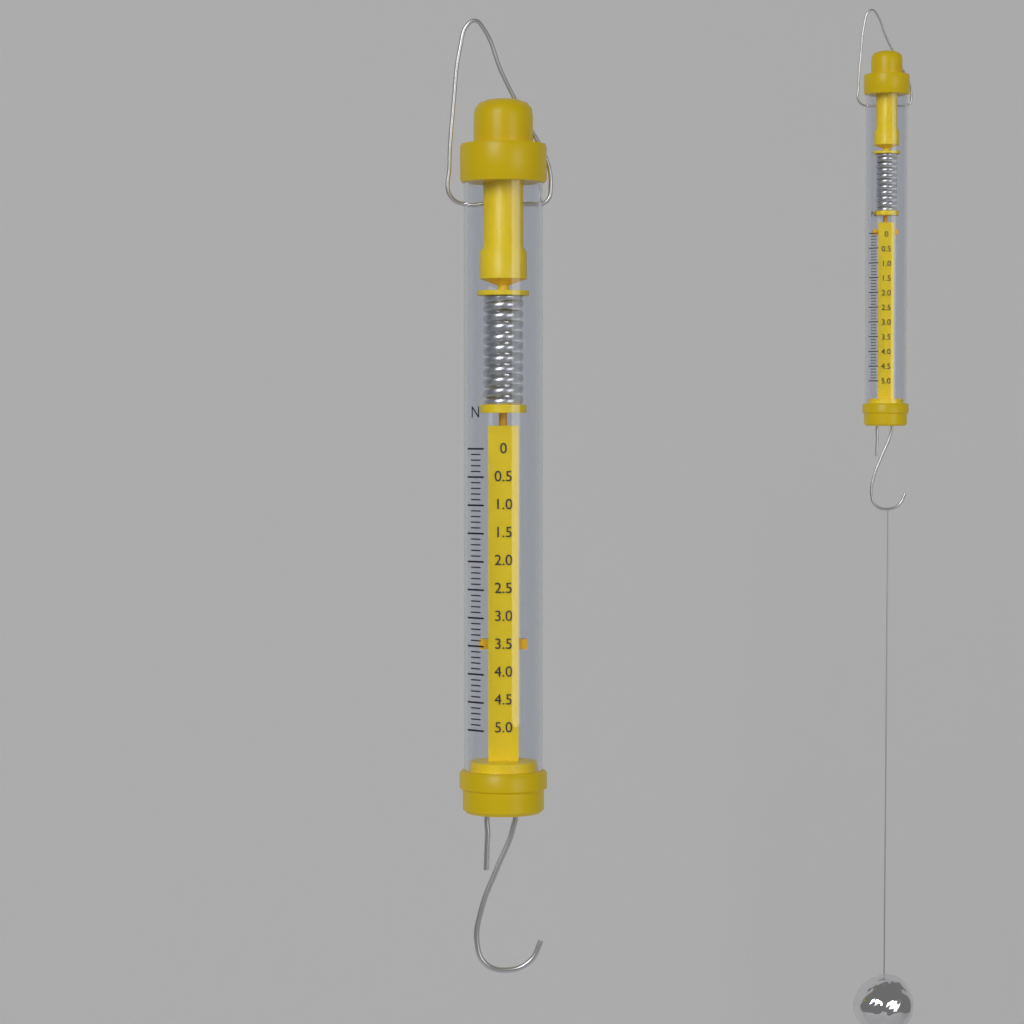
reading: 3.6 N
